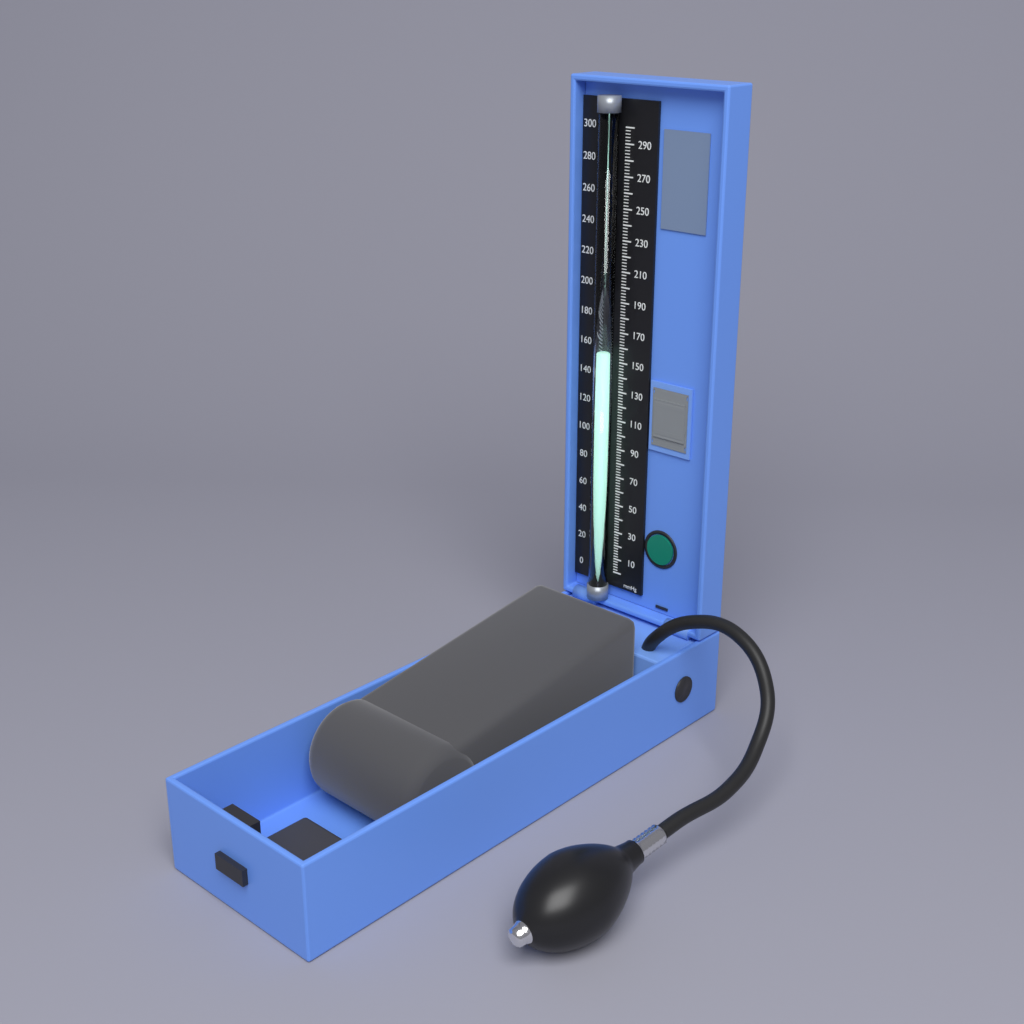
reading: 156 mmHg
